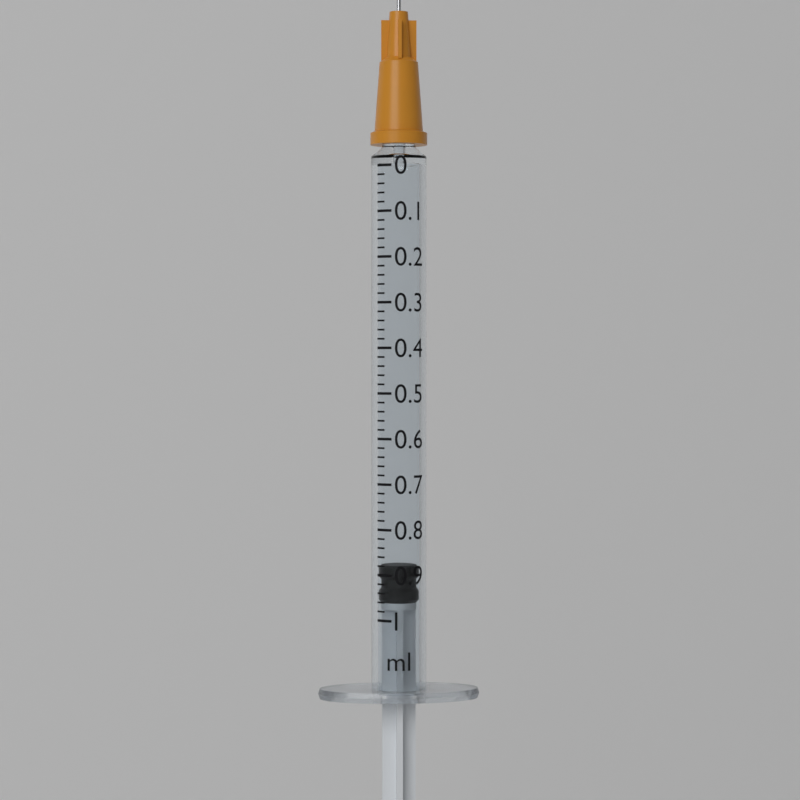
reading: 0.88 ml
